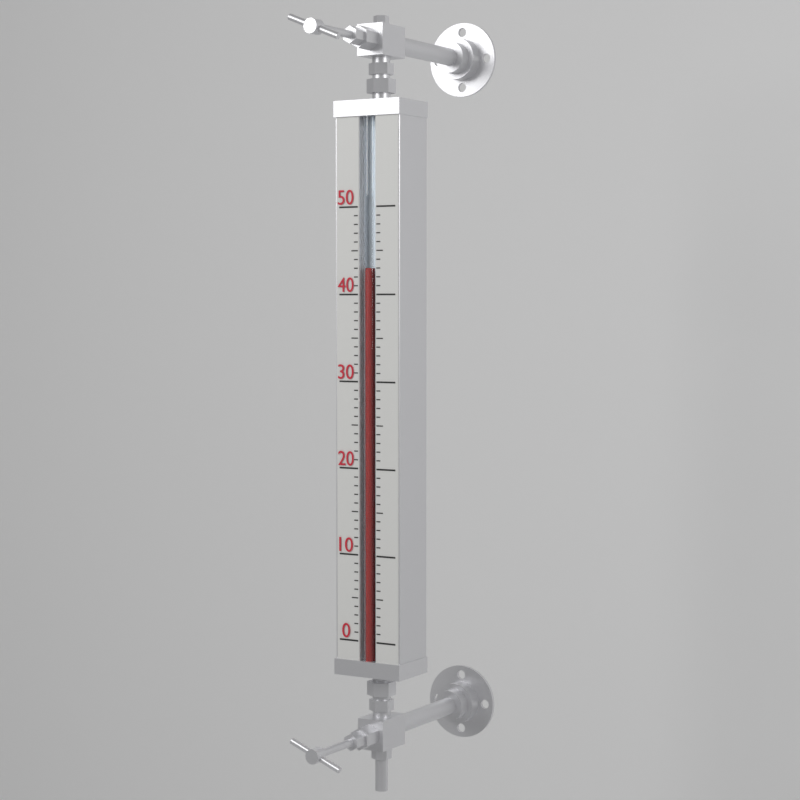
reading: 43 (no unit)
